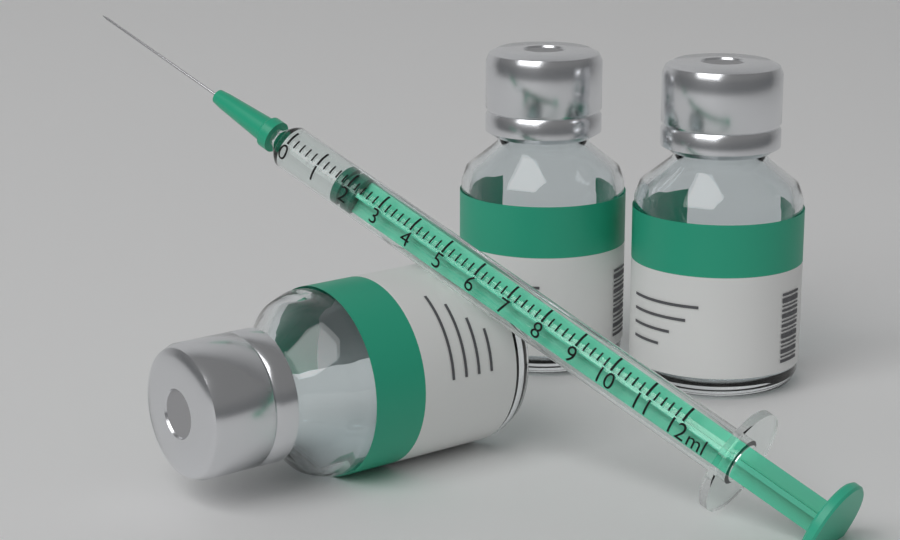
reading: 1.6 ml
